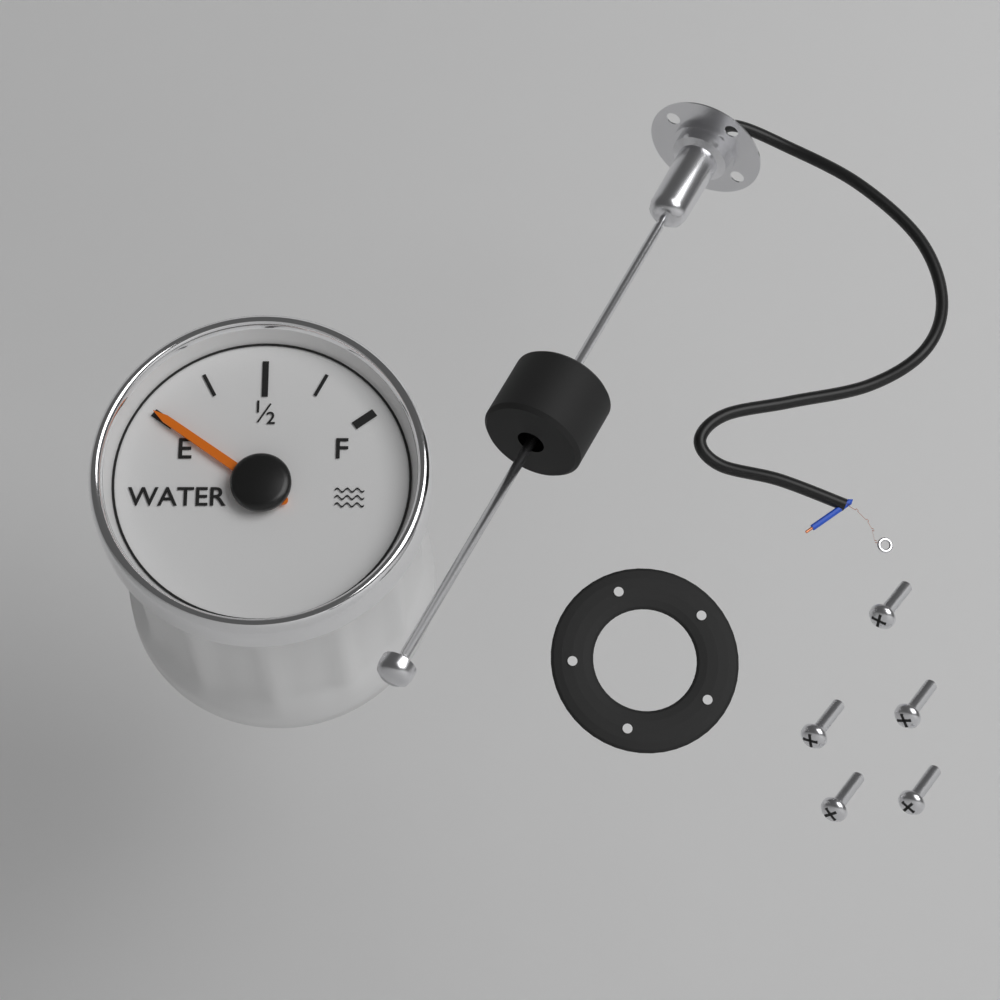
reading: 0.00 (no unit)
